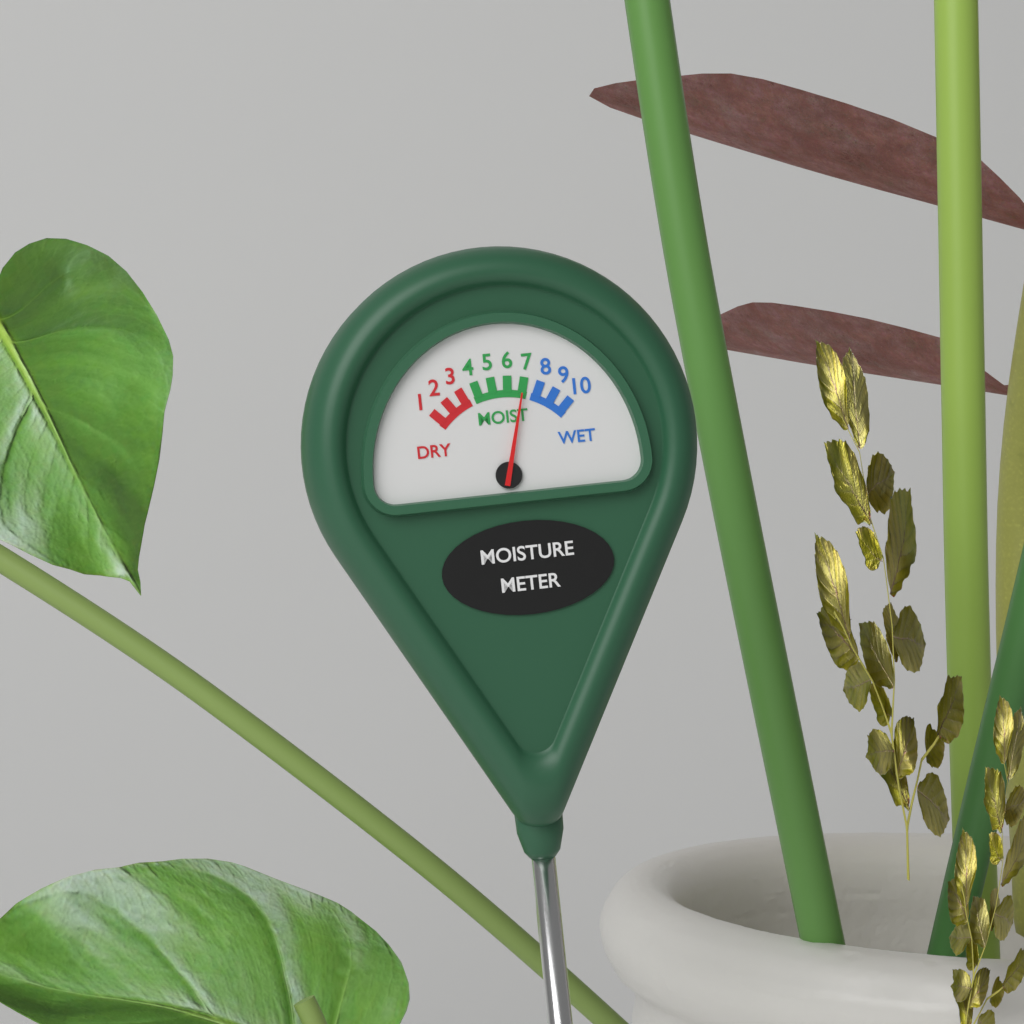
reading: 7 (no unit)
